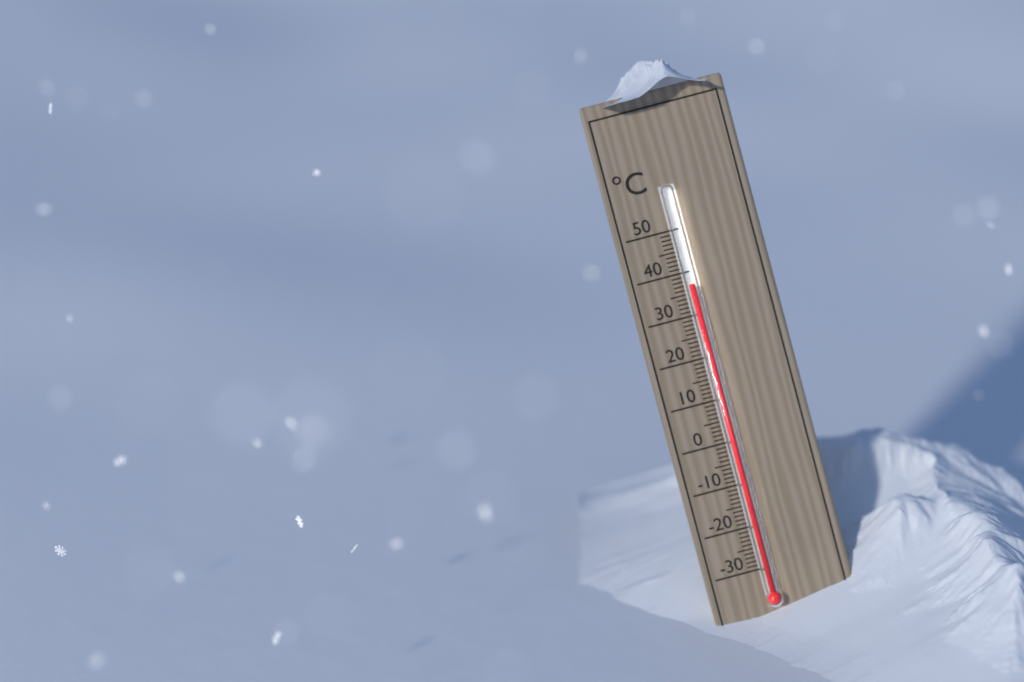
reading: 37 °C
